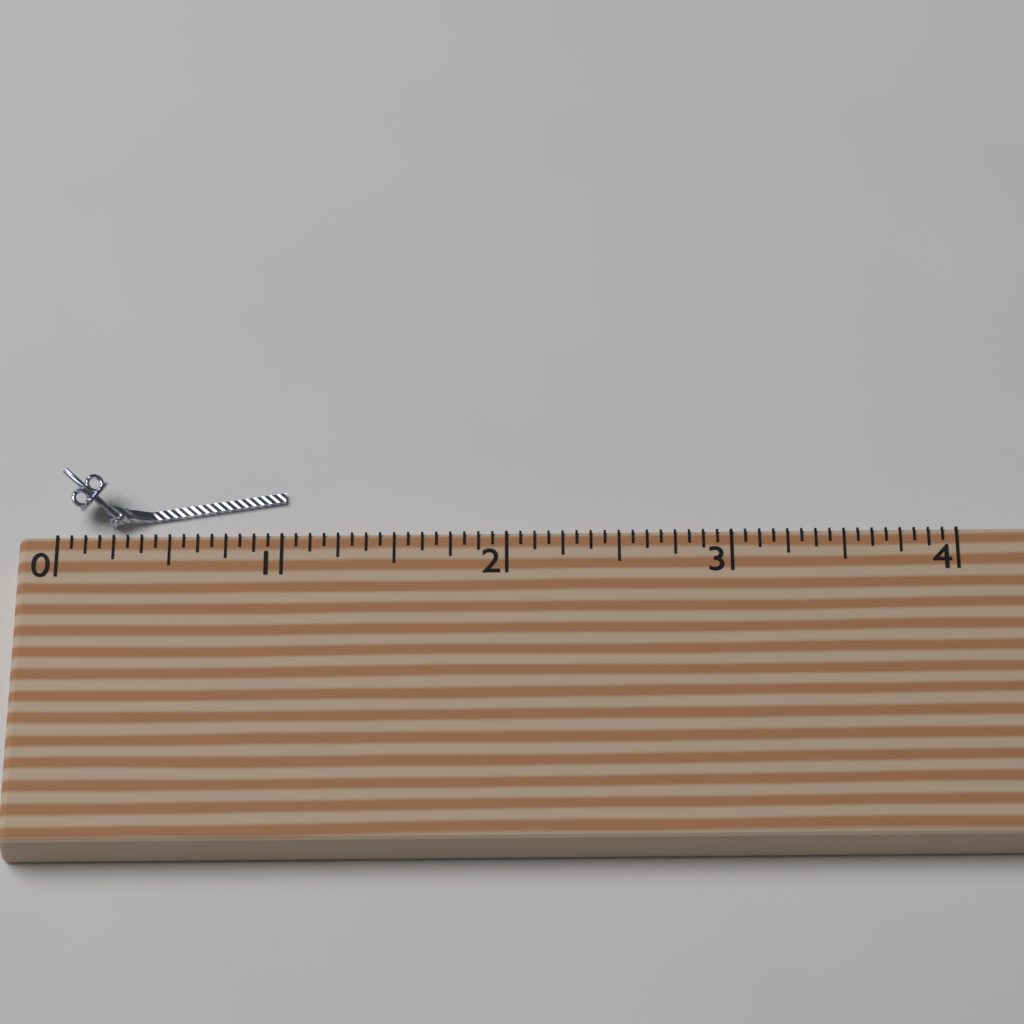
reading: 1.0000 (no unit)
